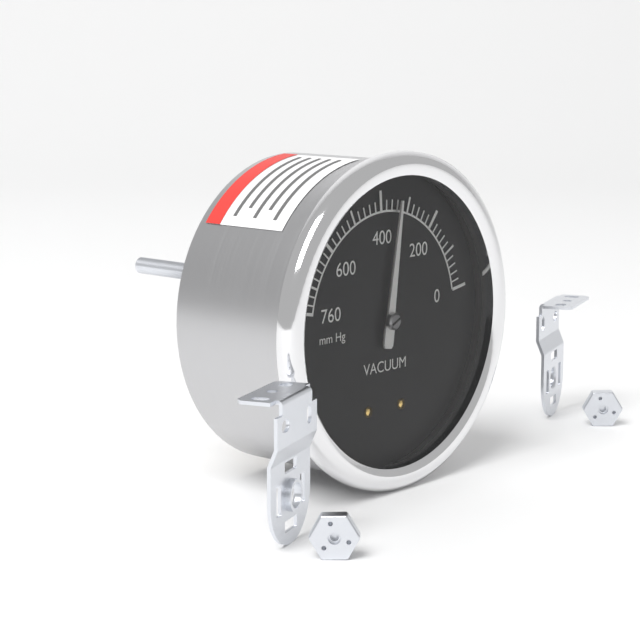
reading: 340 mm Hg
